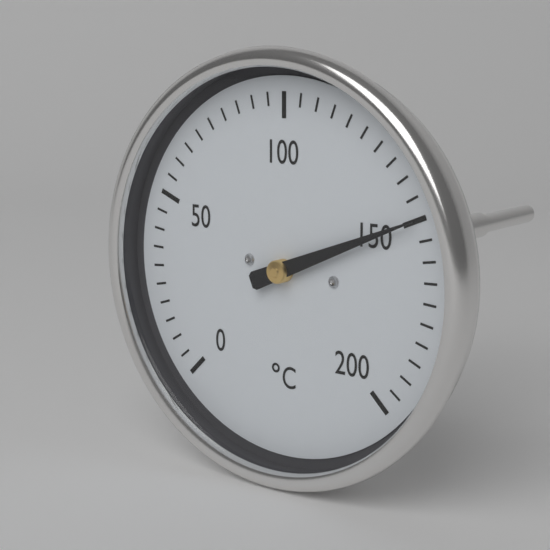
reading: 150 °C
